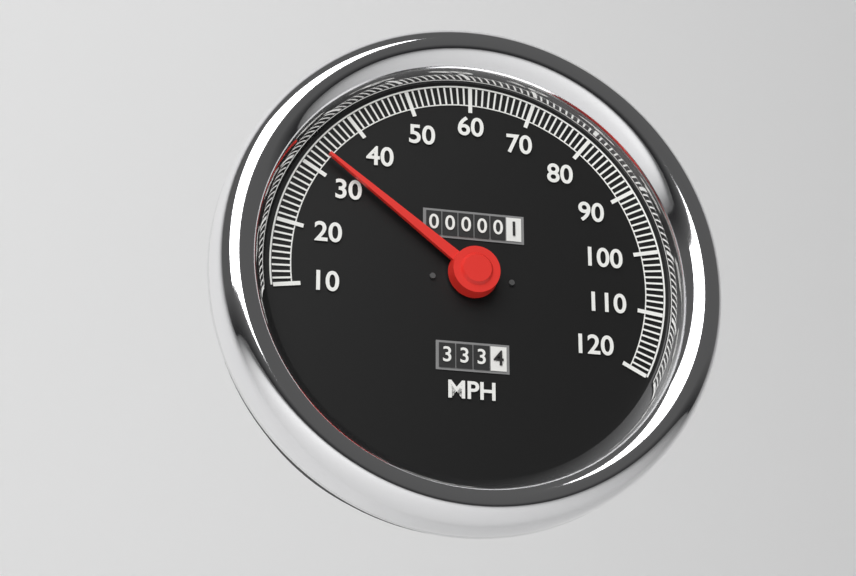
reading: 33 MPH
